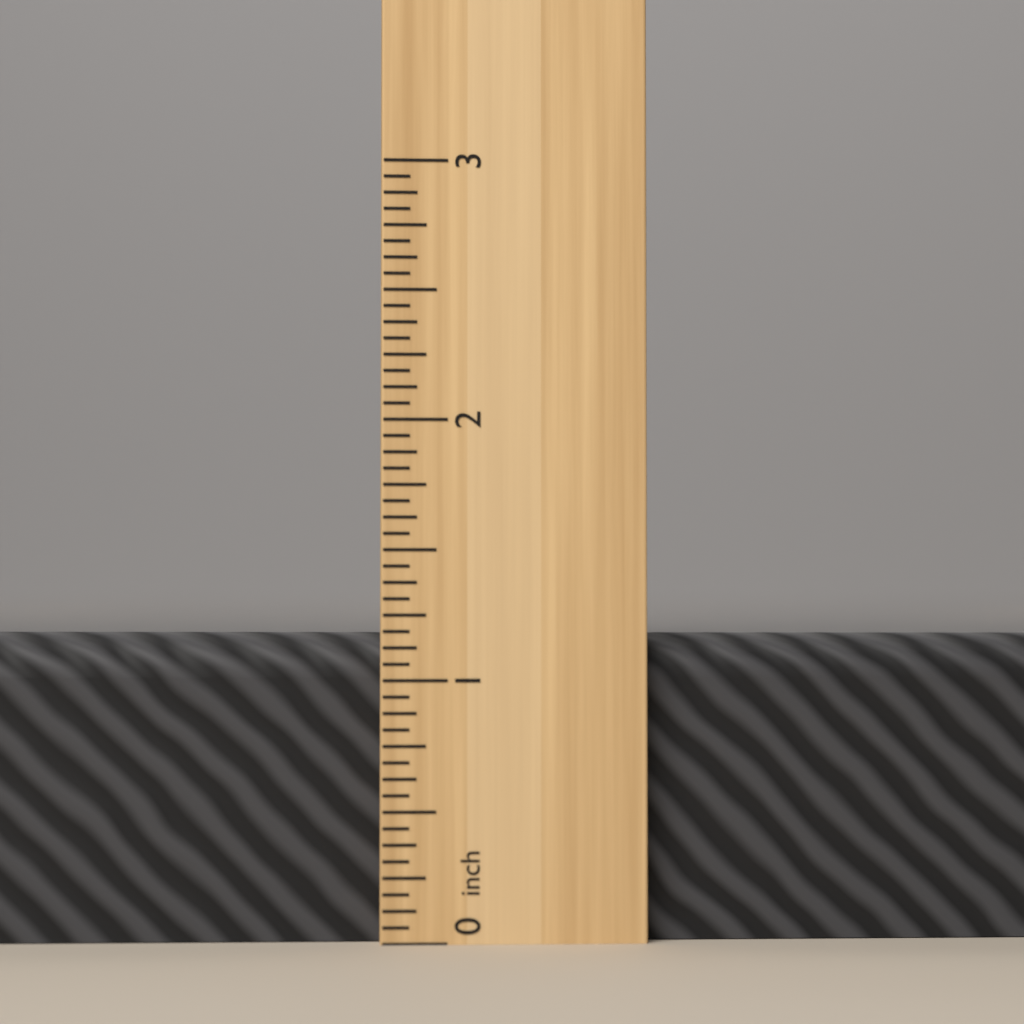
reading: 1.1875 inch
